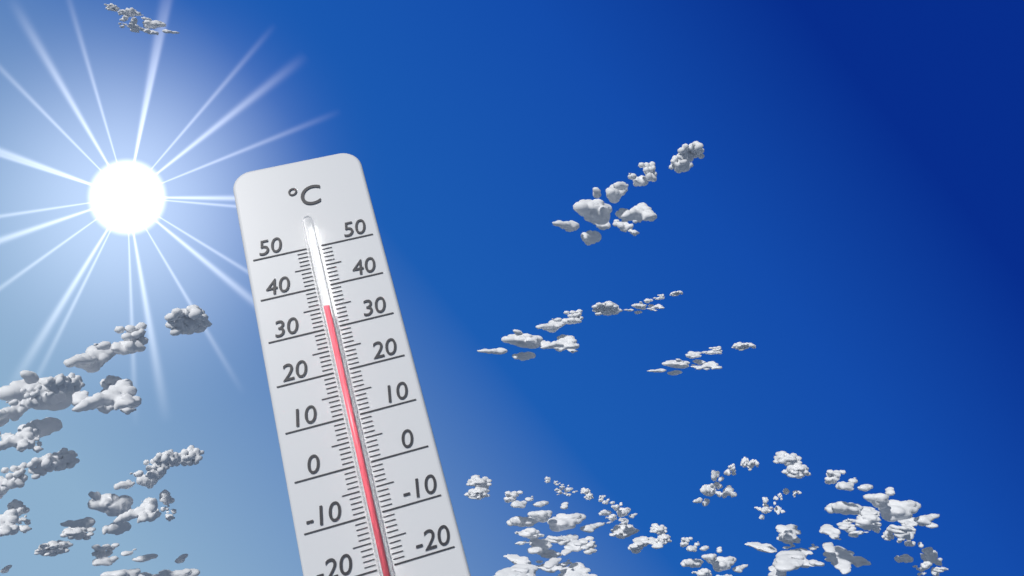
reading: 34 °C
